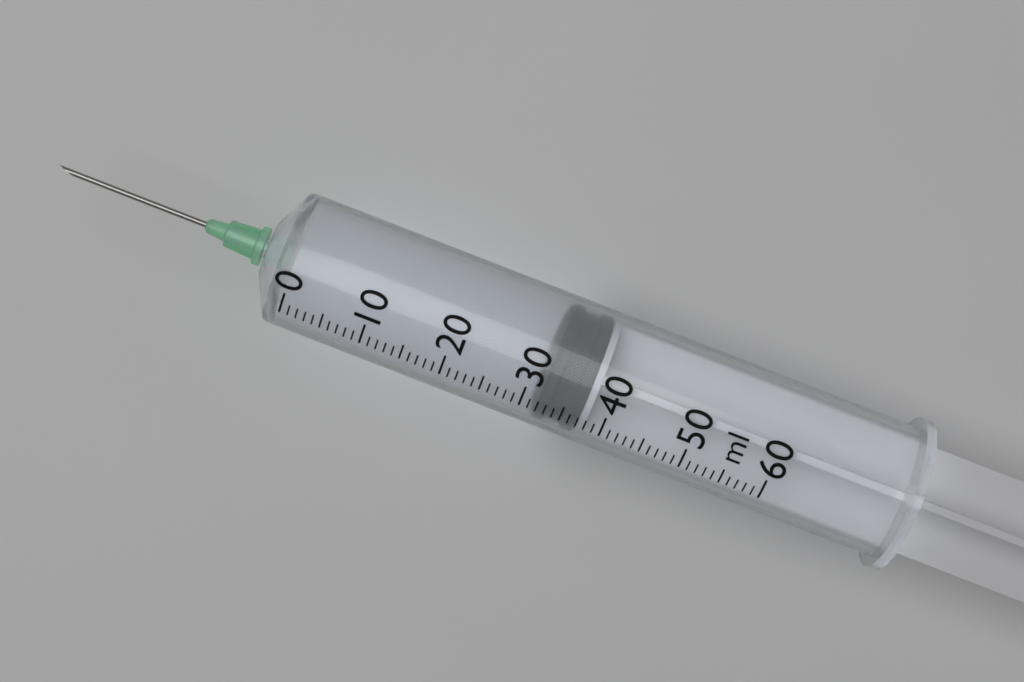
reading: 32 ml
